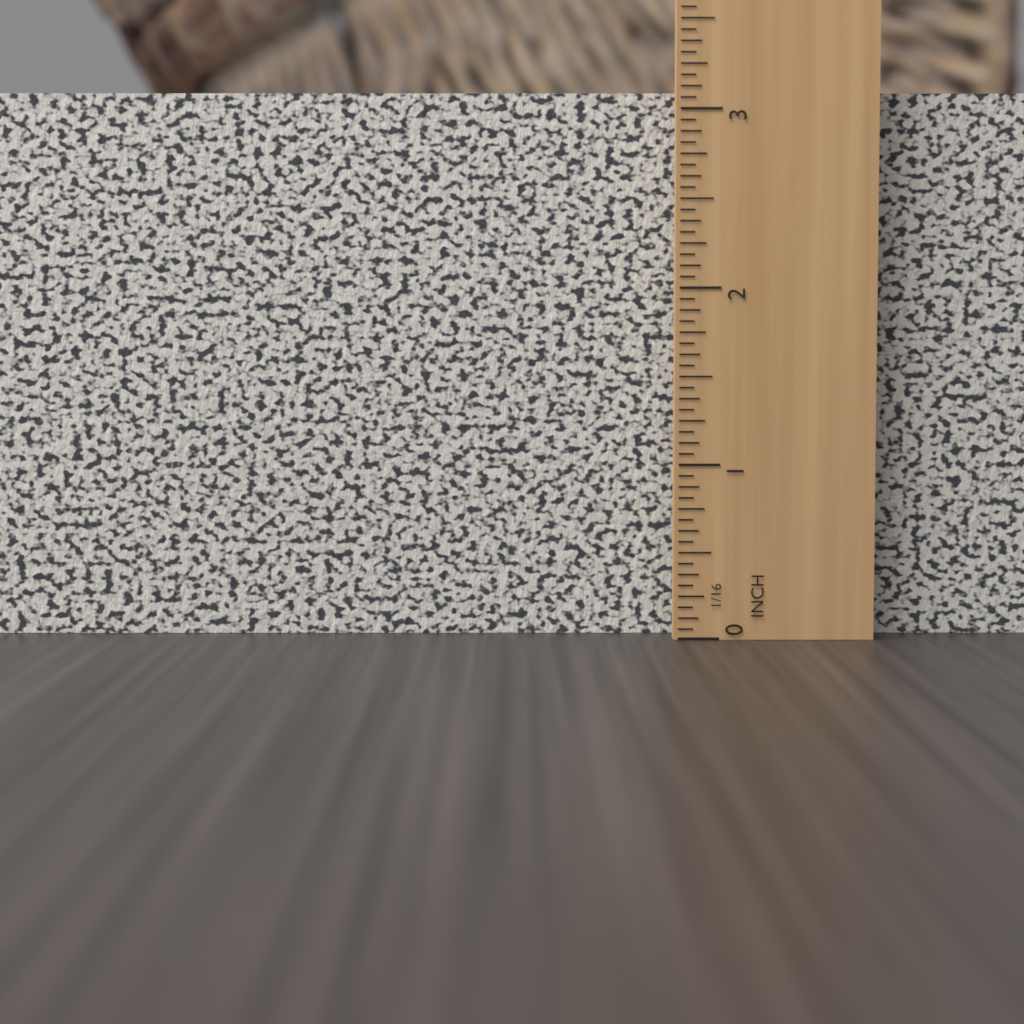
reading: 3.1250 in
